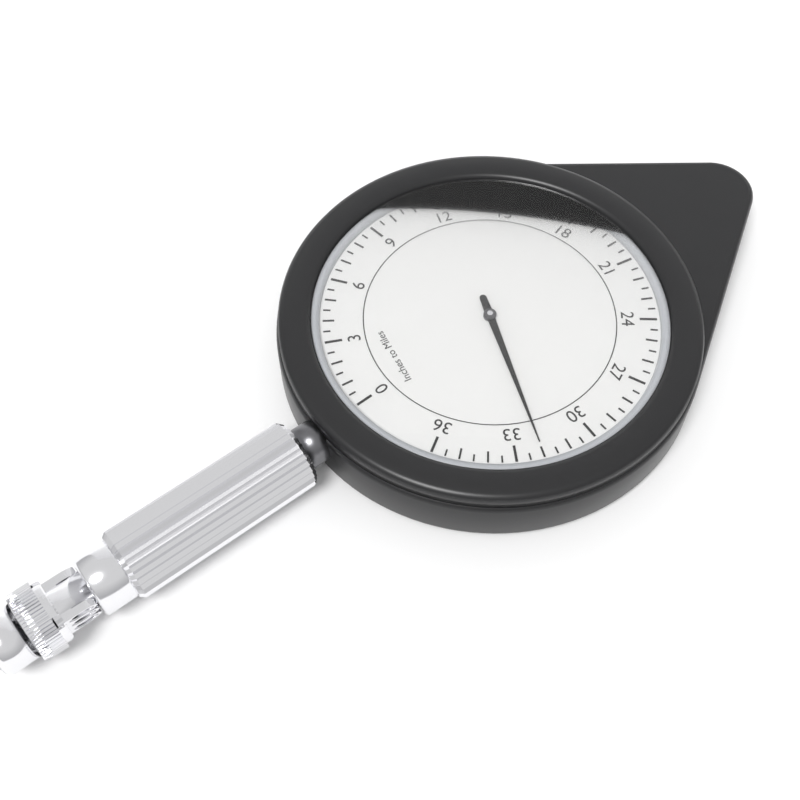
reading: 32.0 miles
